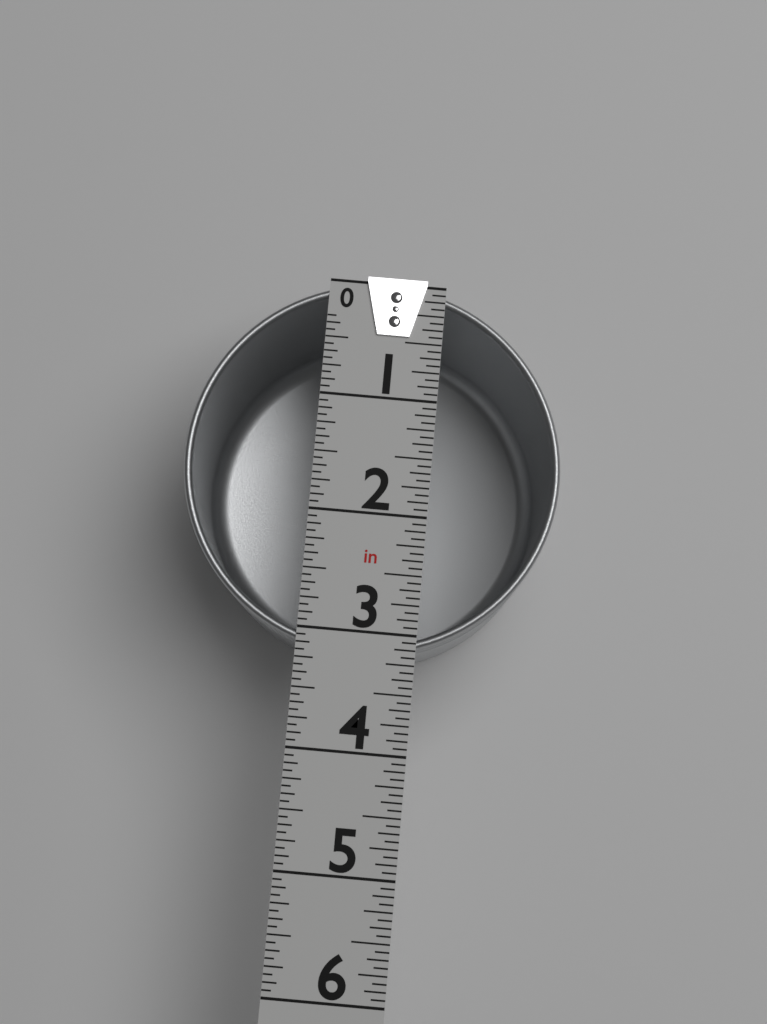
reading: 3.1875 in
